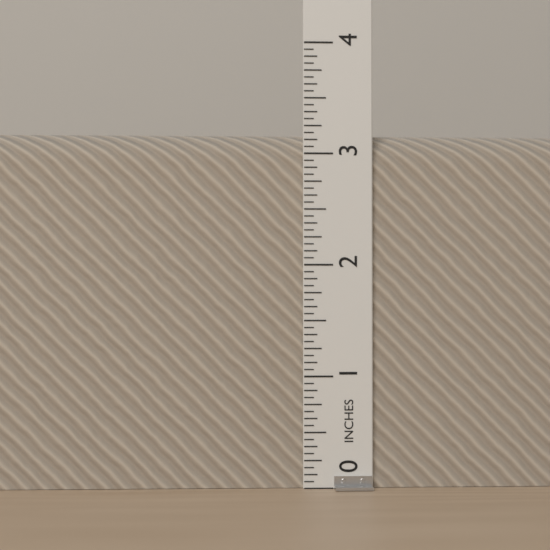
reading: 3.1875 in
